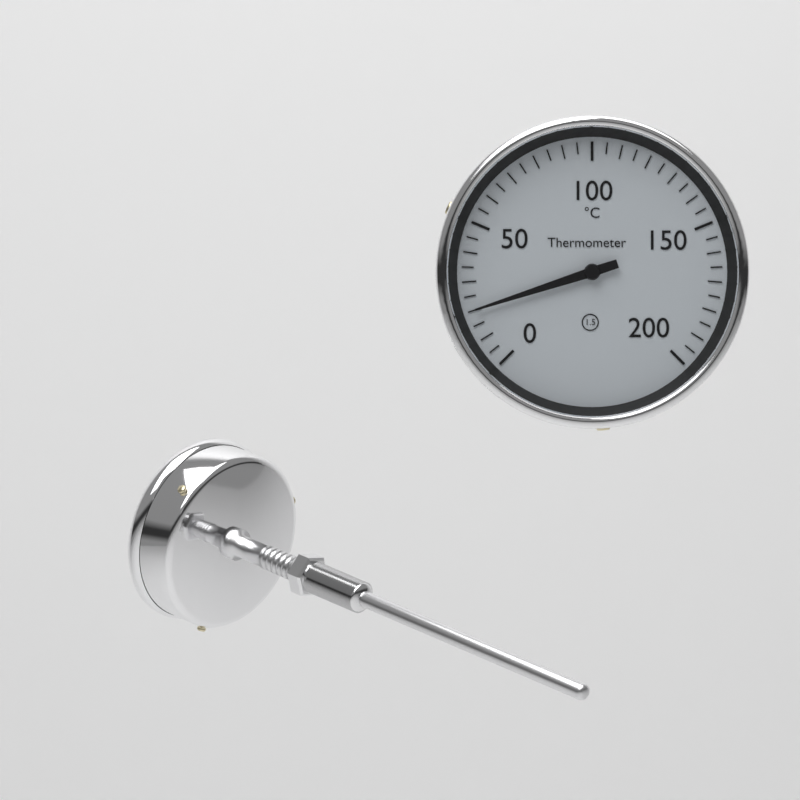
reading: 20 °C
